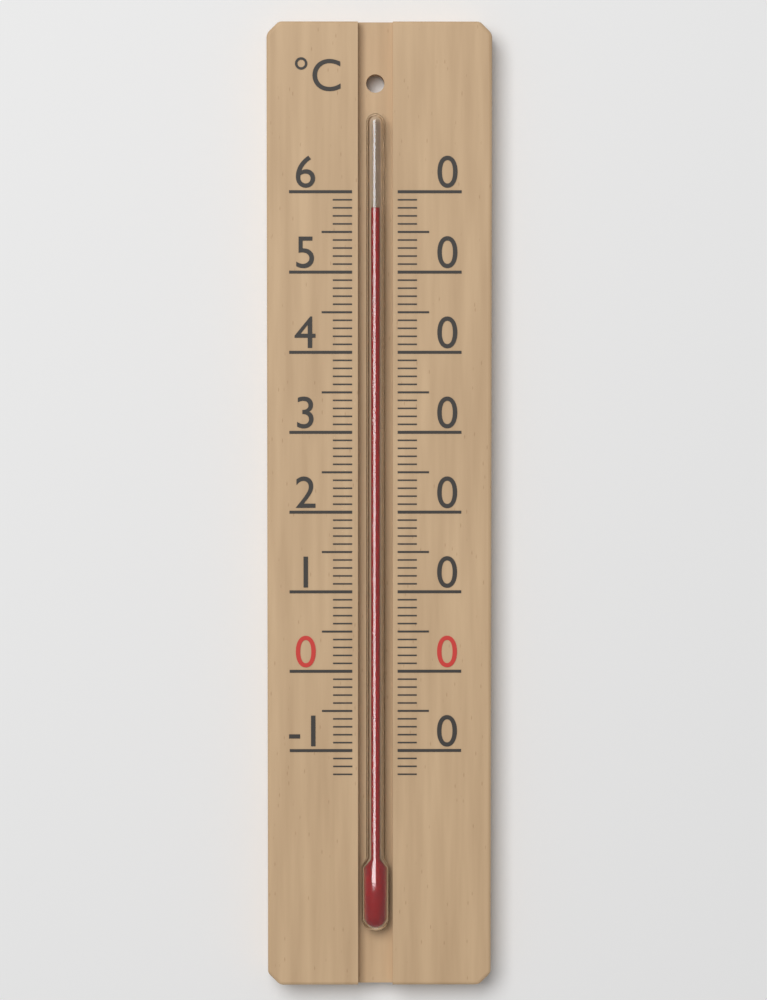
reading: 58 °C
